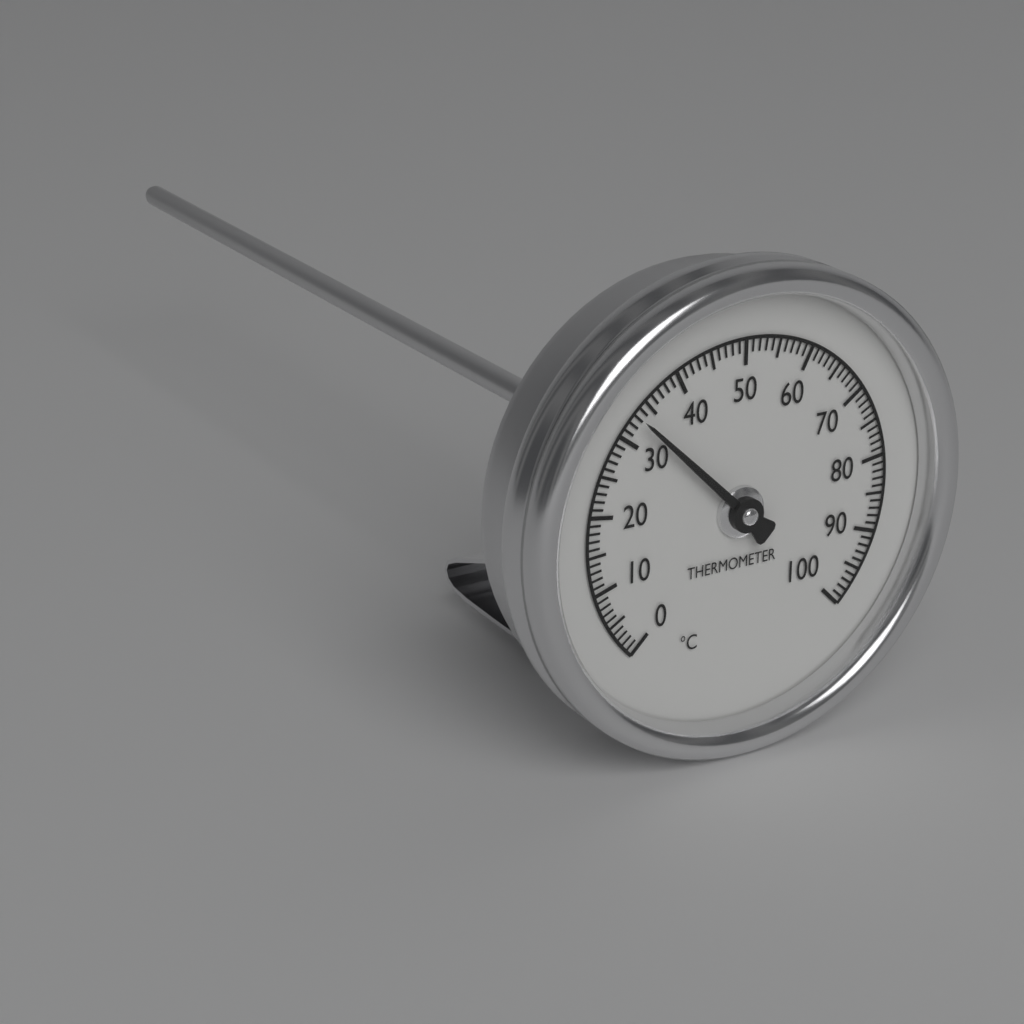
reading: 33 °C
